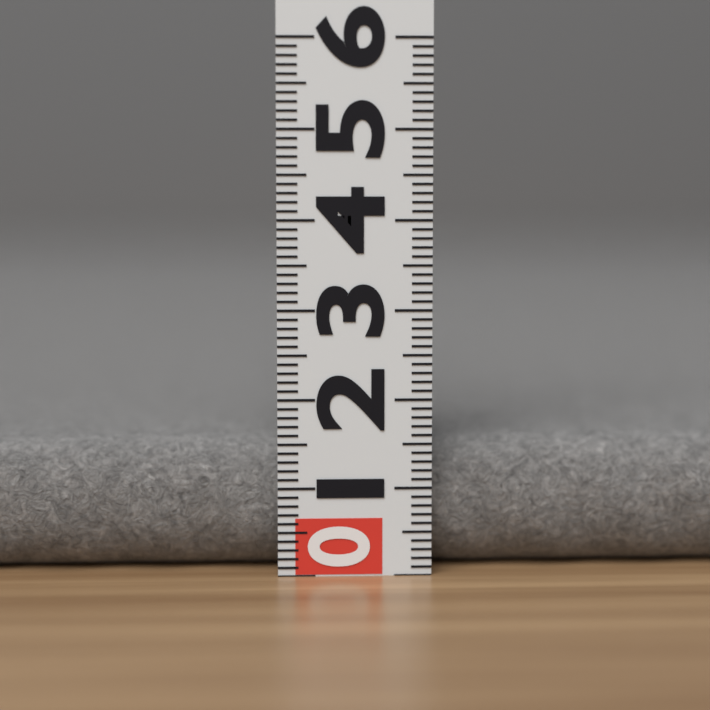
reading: 1.5 (no unit)
